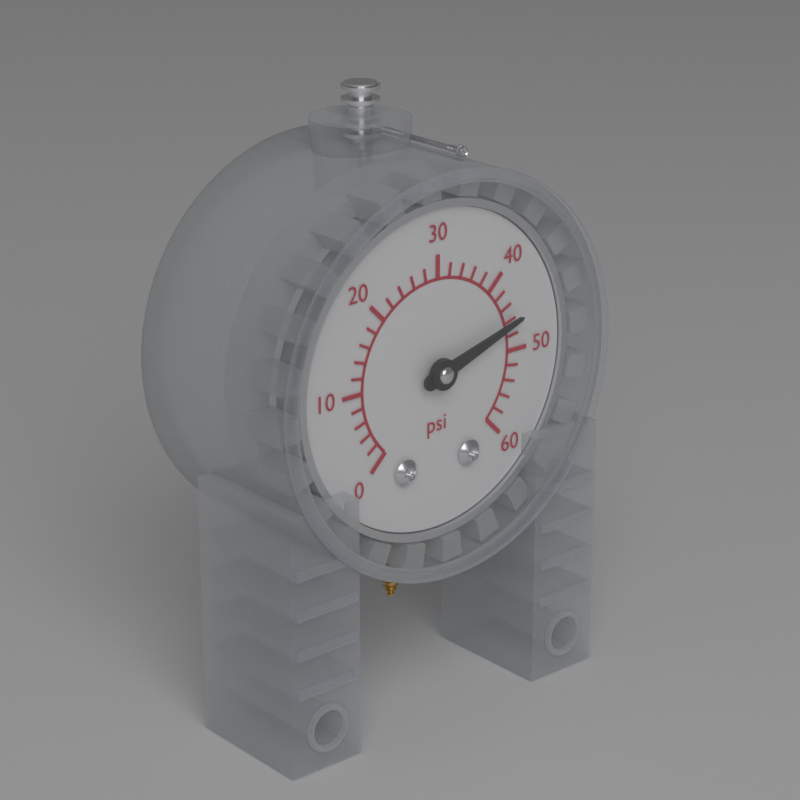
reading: 46 psi
